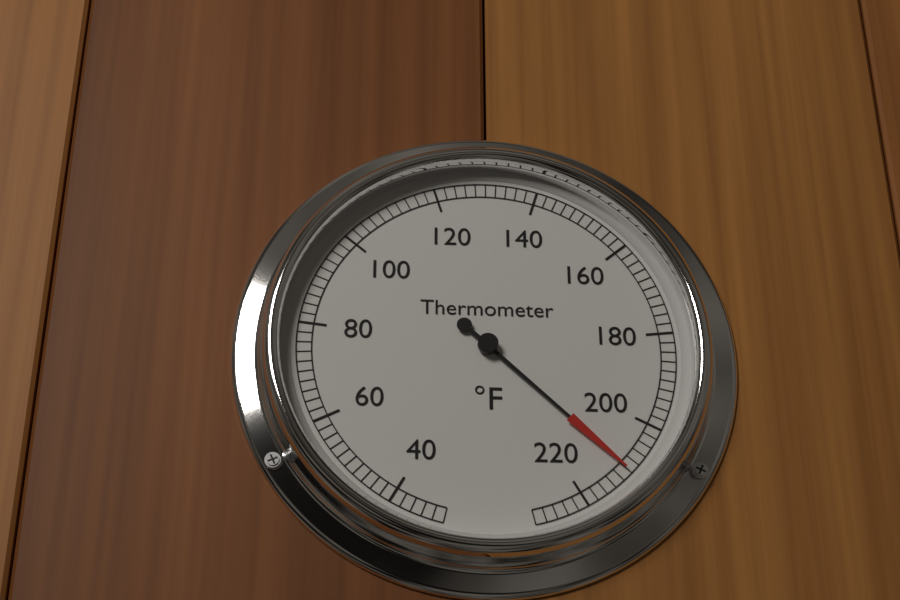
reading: 210 °F
